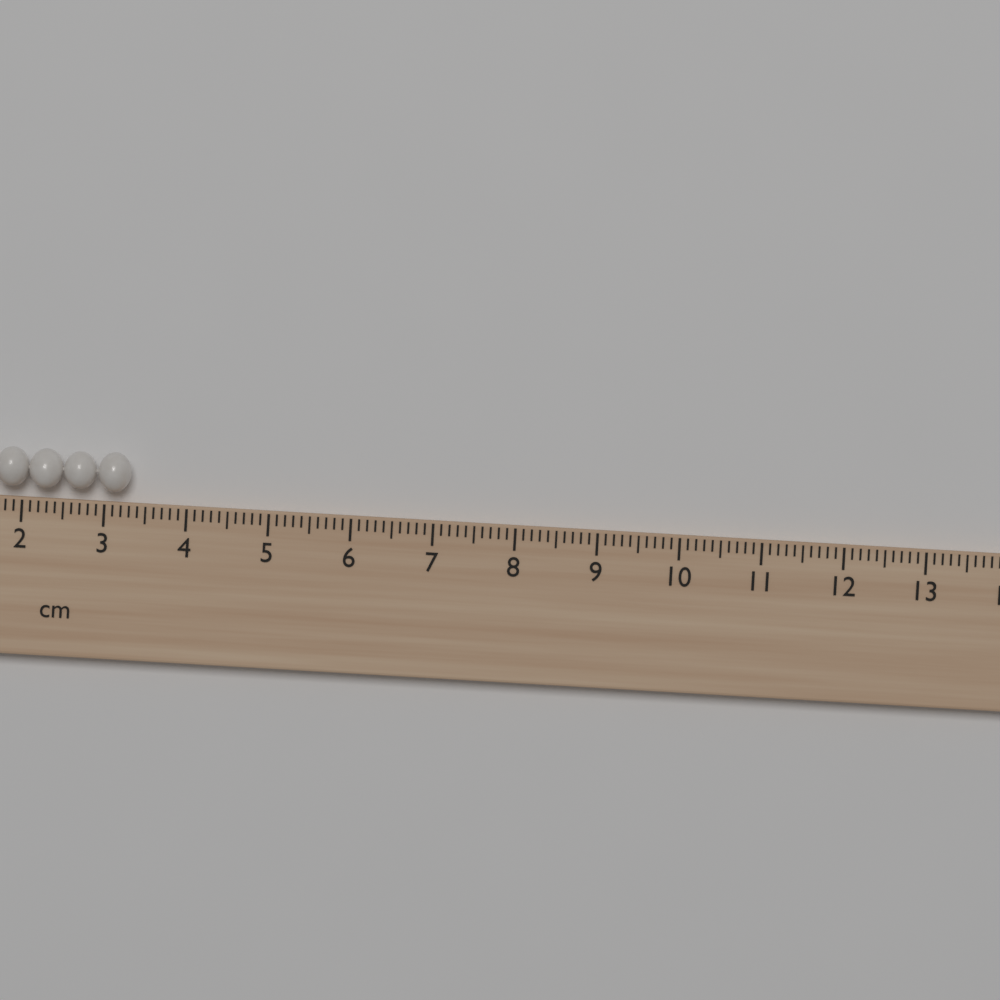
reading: 3.3 cm
